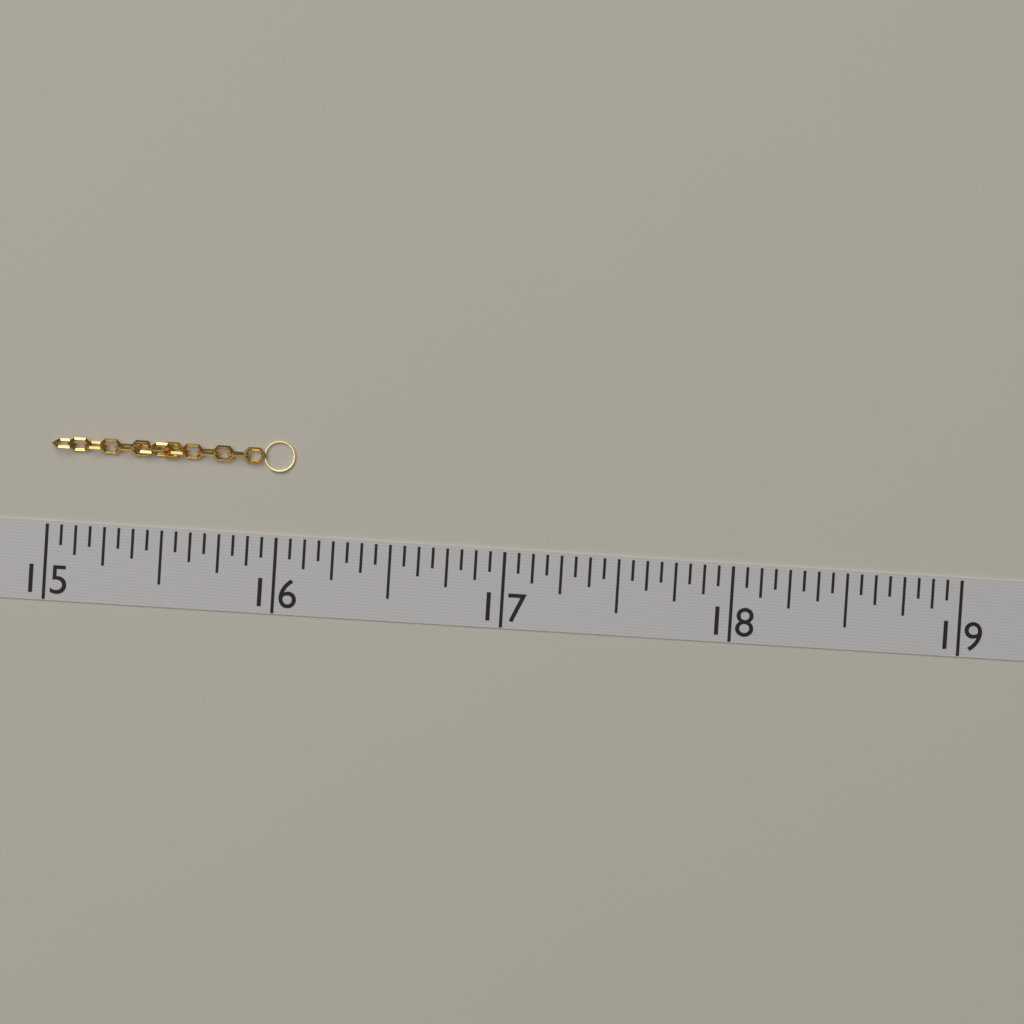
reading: 16.0625 (no unit)
